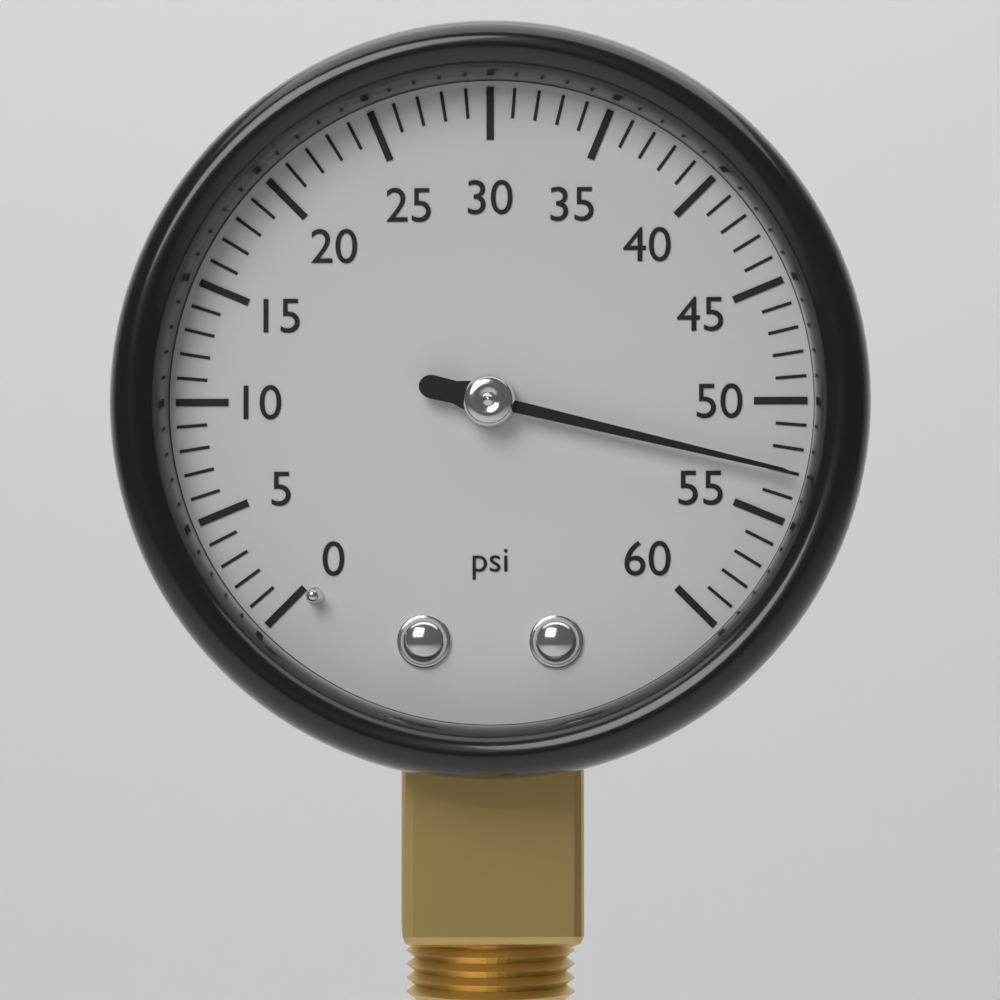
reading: 53 psi
